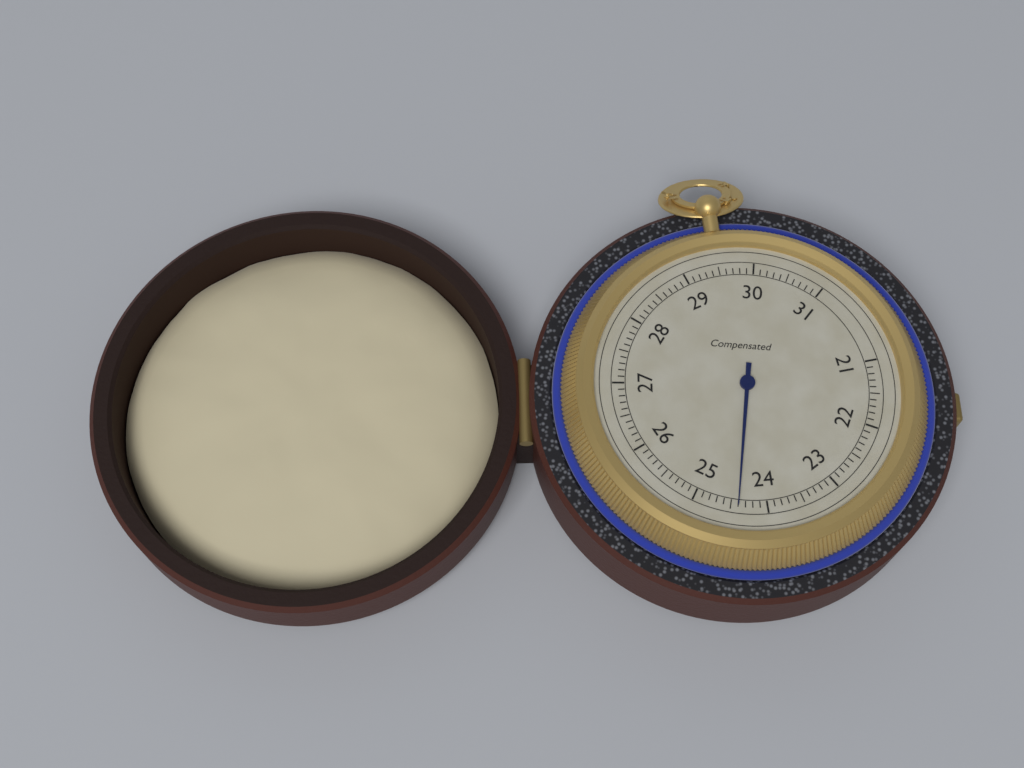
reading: 24.4 (no unit)
